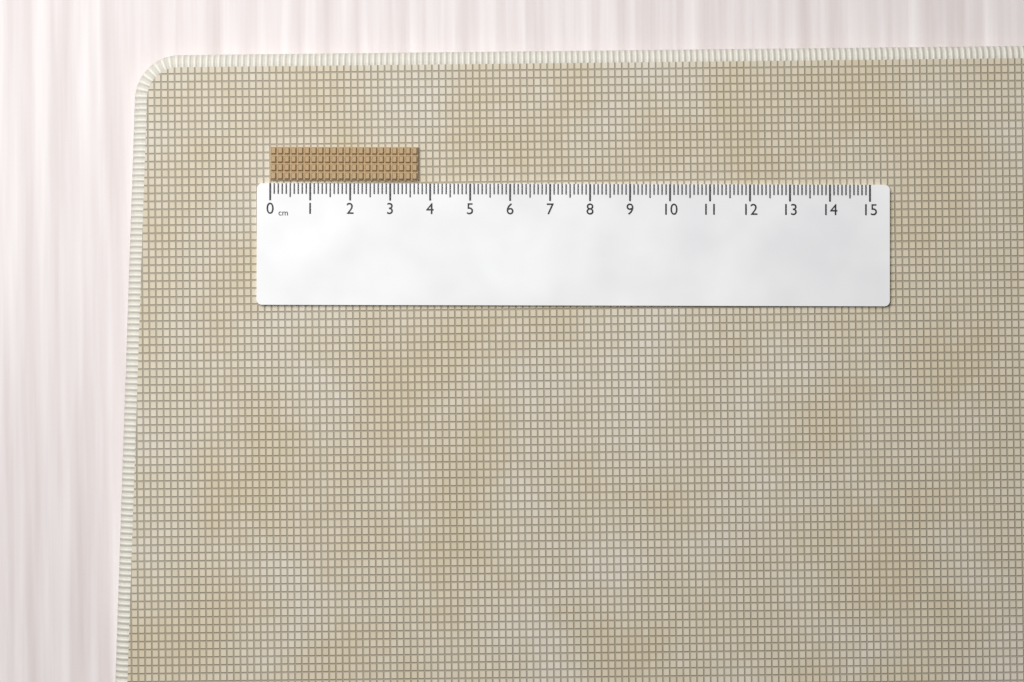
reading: 3.7 cm
